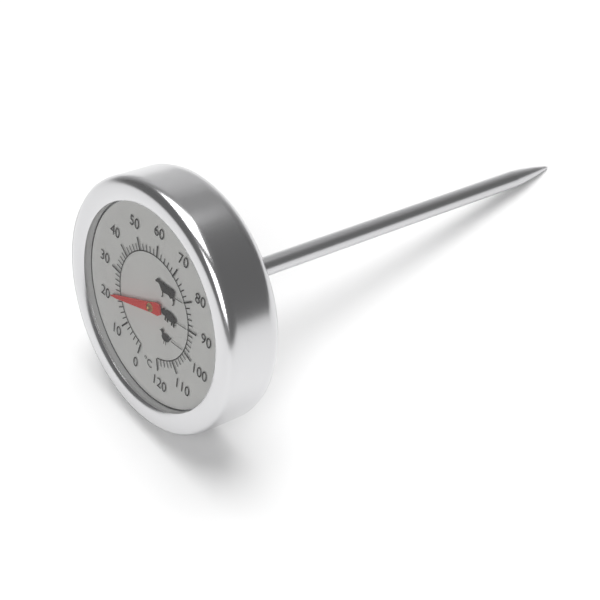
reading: 20 °C
